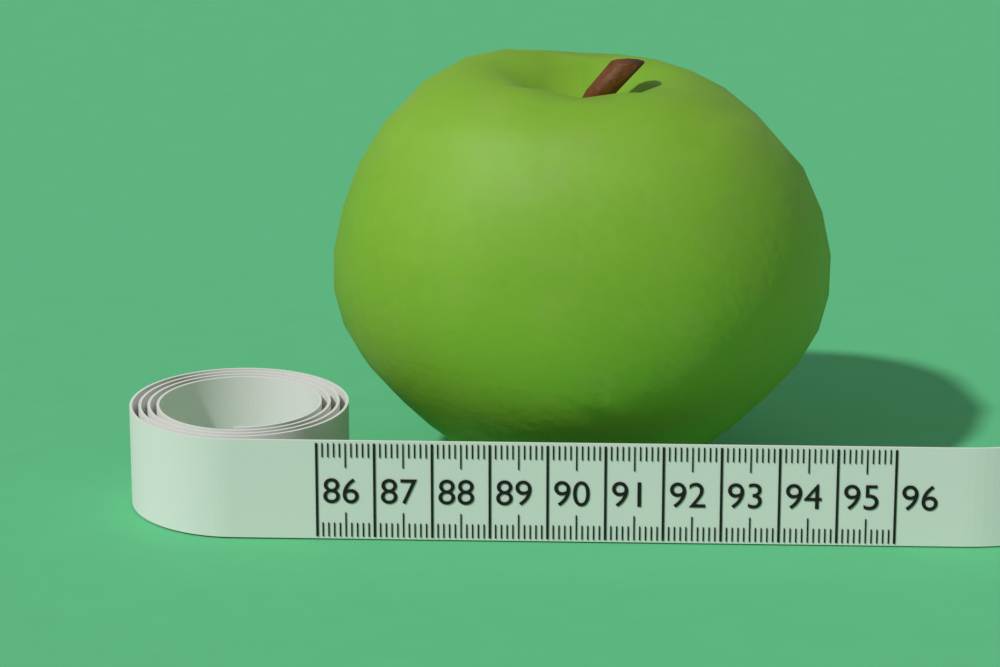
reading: 95.0 (no unit)
